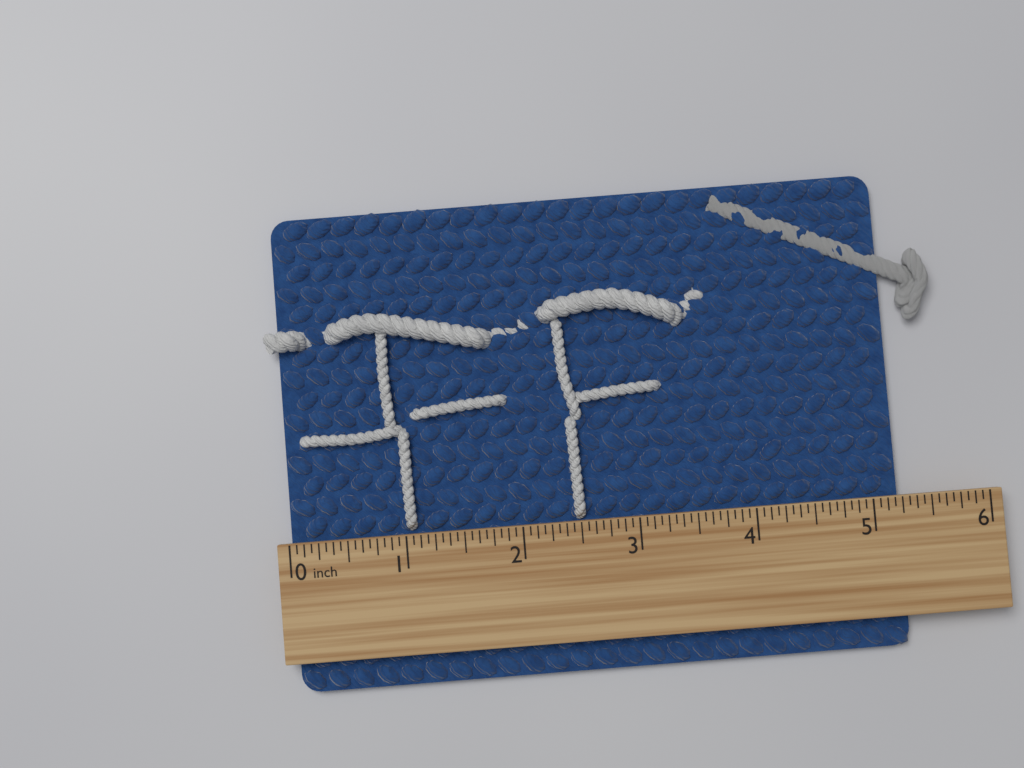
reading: 5.2500 inch
